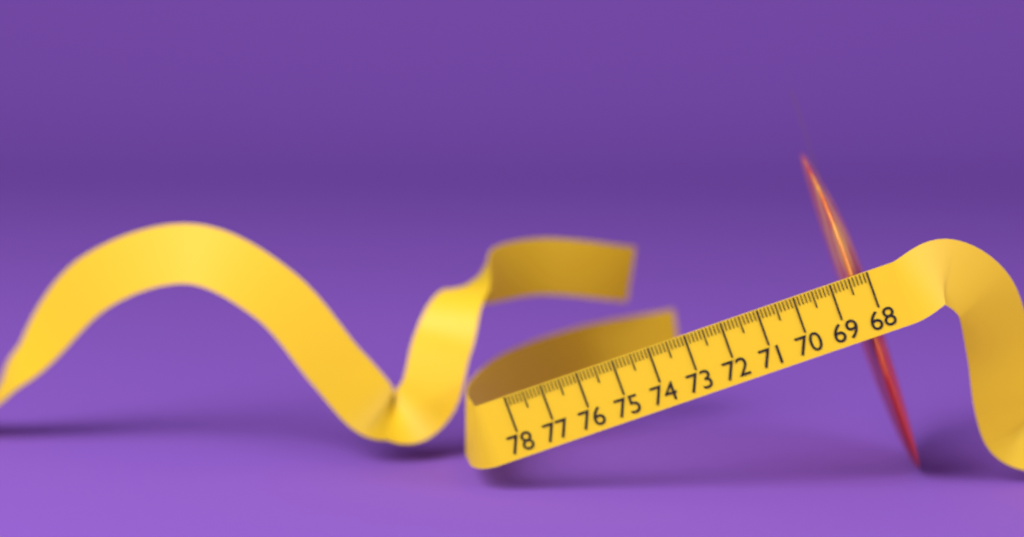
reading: 68.7 cm
